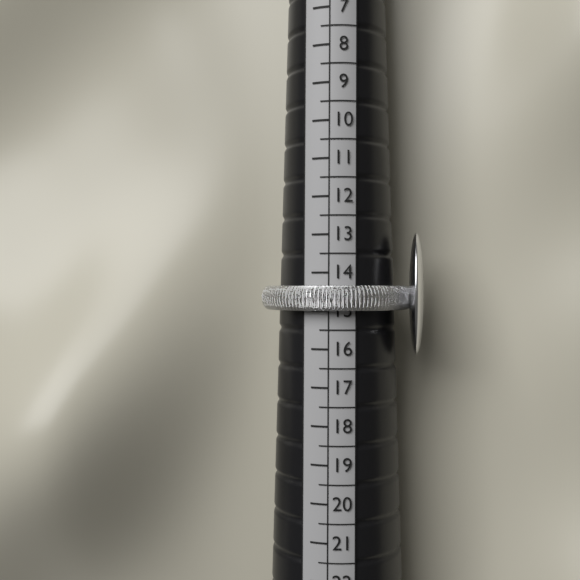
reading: 15.0 (no unit)
